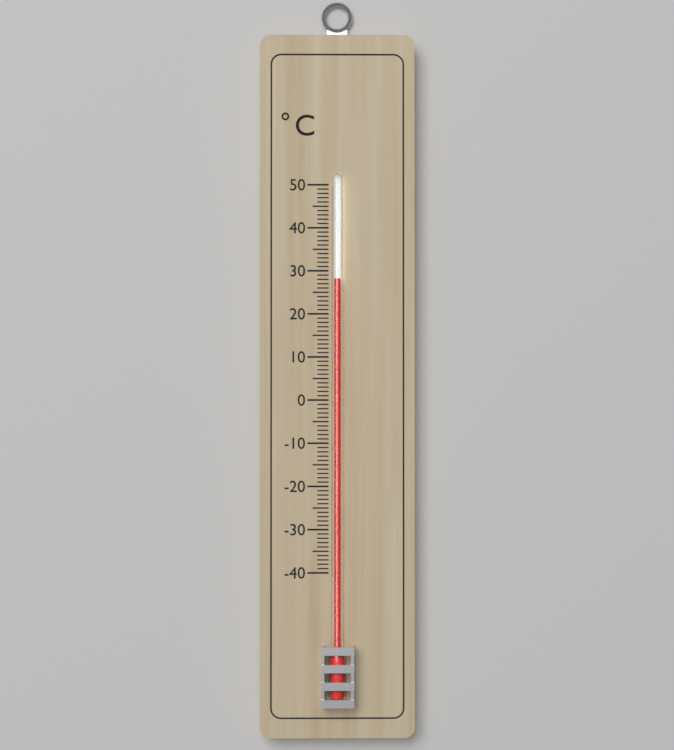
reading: 28 °C
